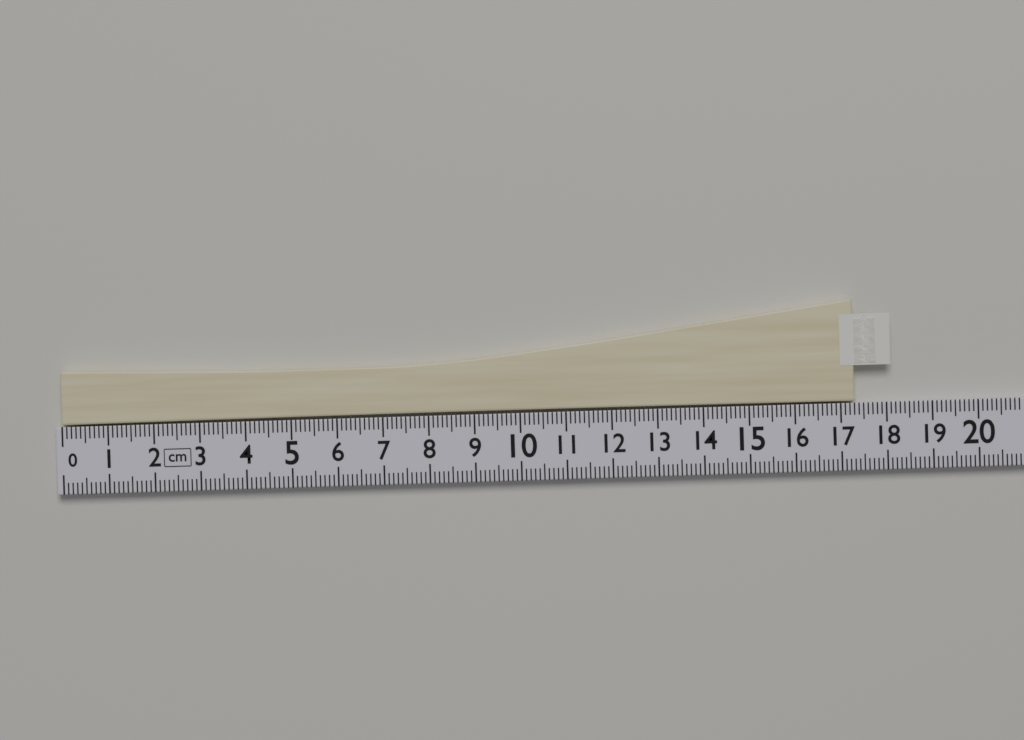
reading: 17.3 cm
